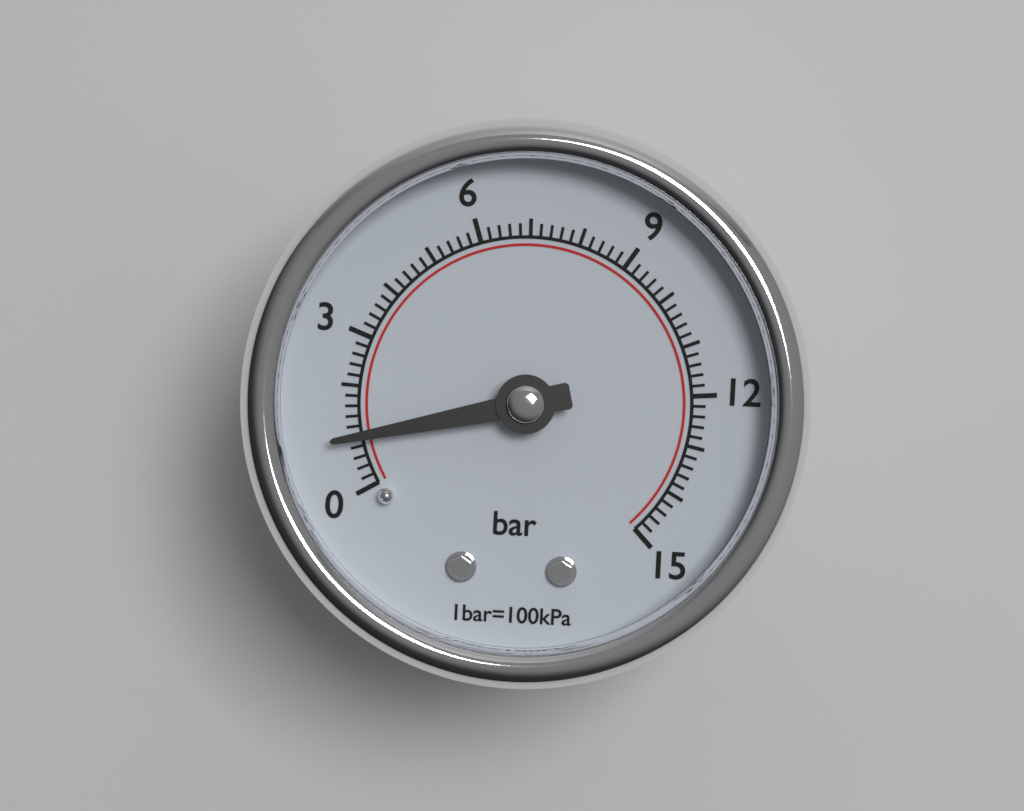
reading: 1.0 bar
